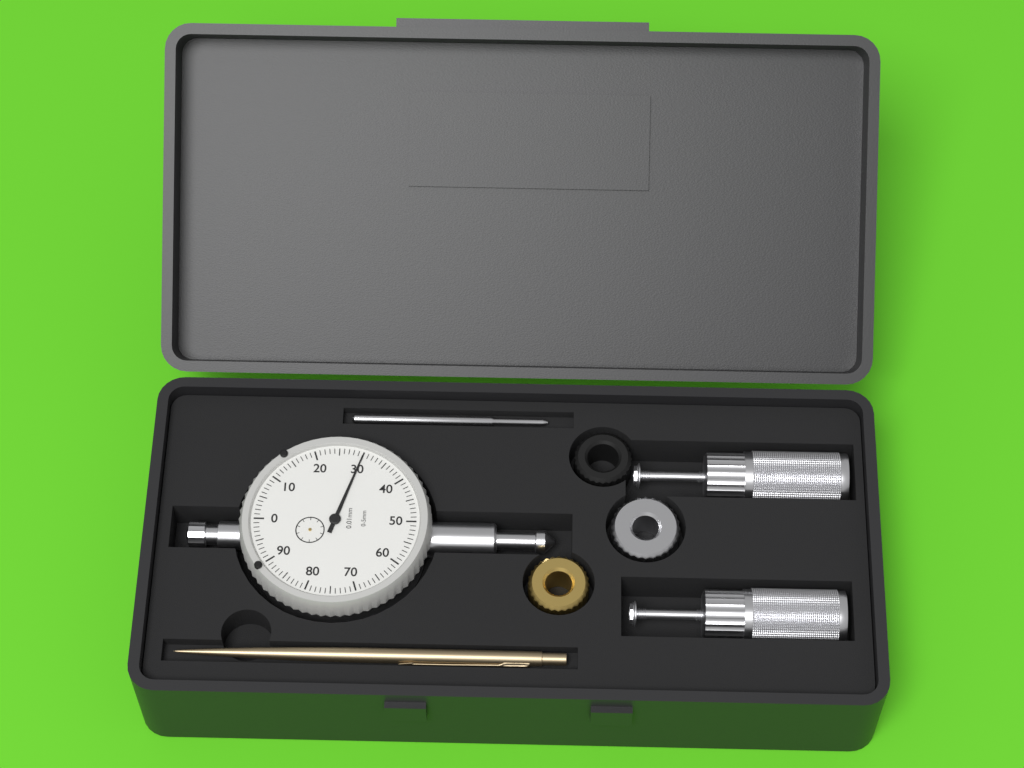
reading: 0.30 mm
